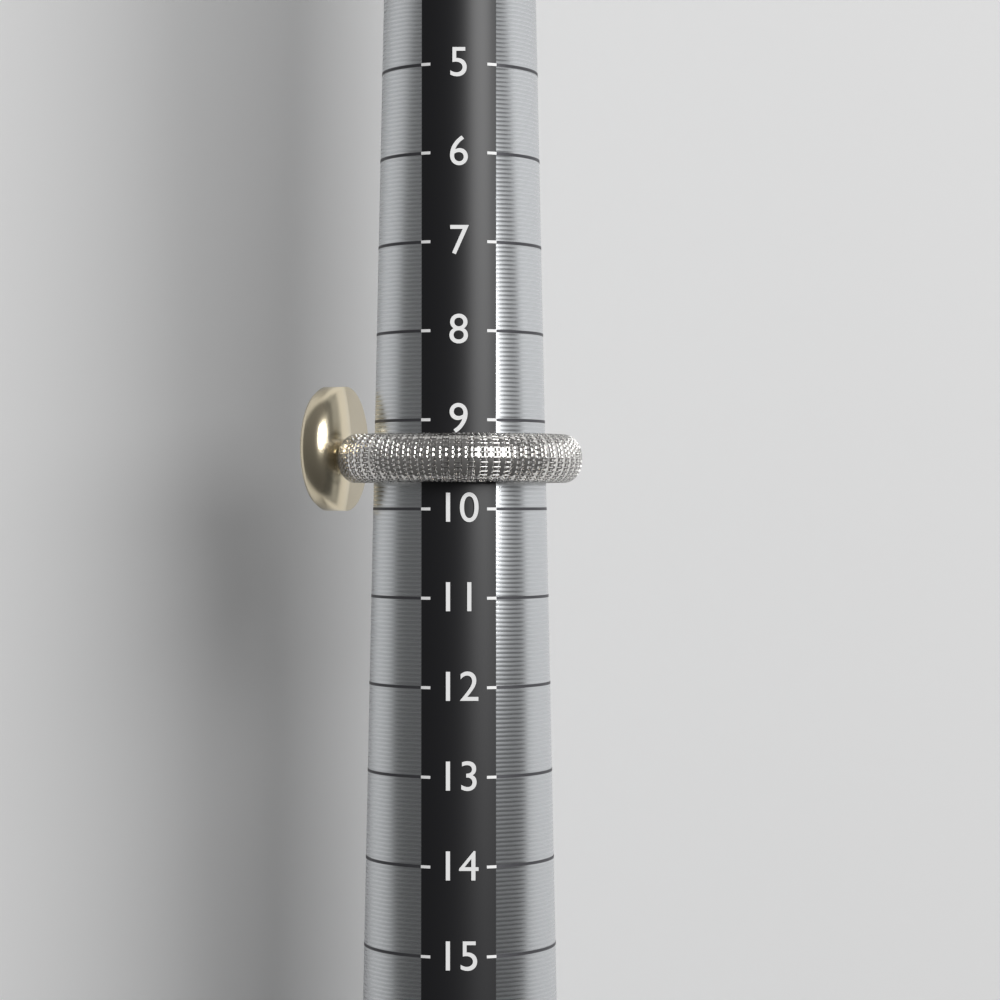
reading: 9.7 (no unit)
